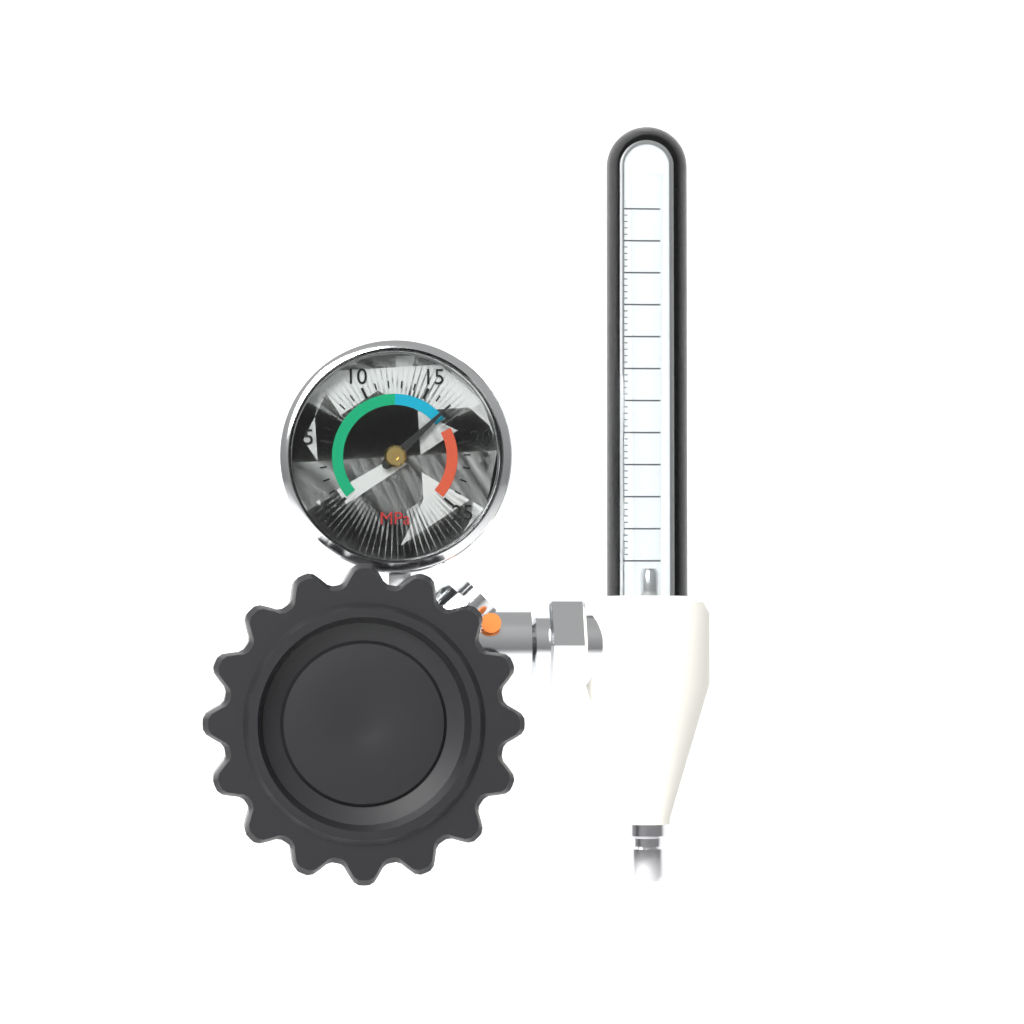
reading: 17 MPa
